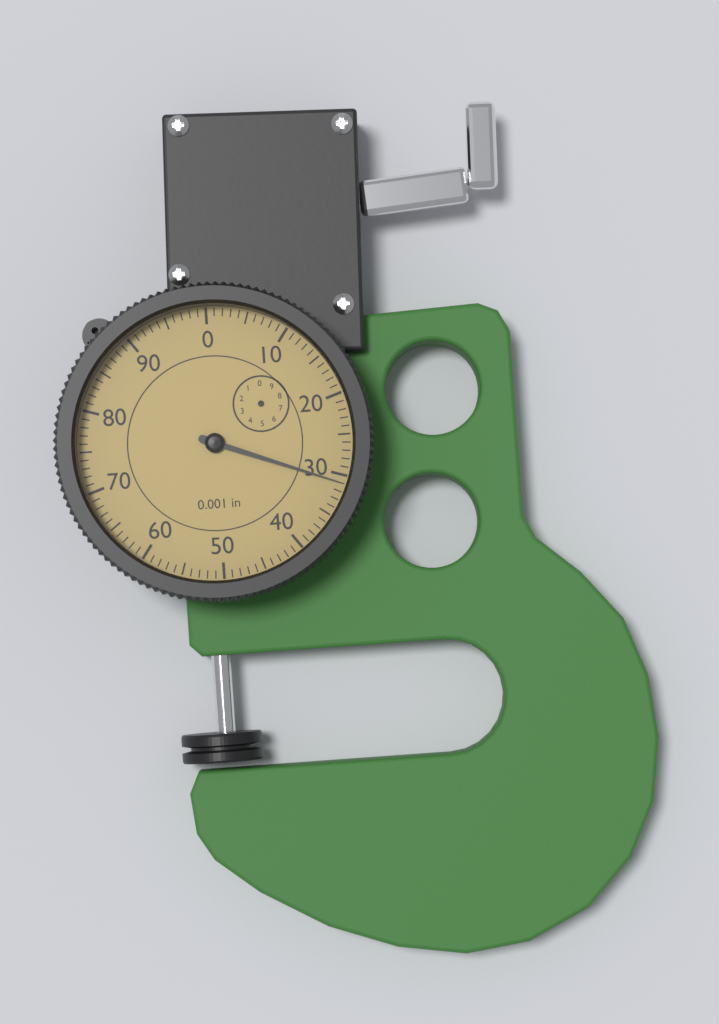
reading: 31 0.001 in
